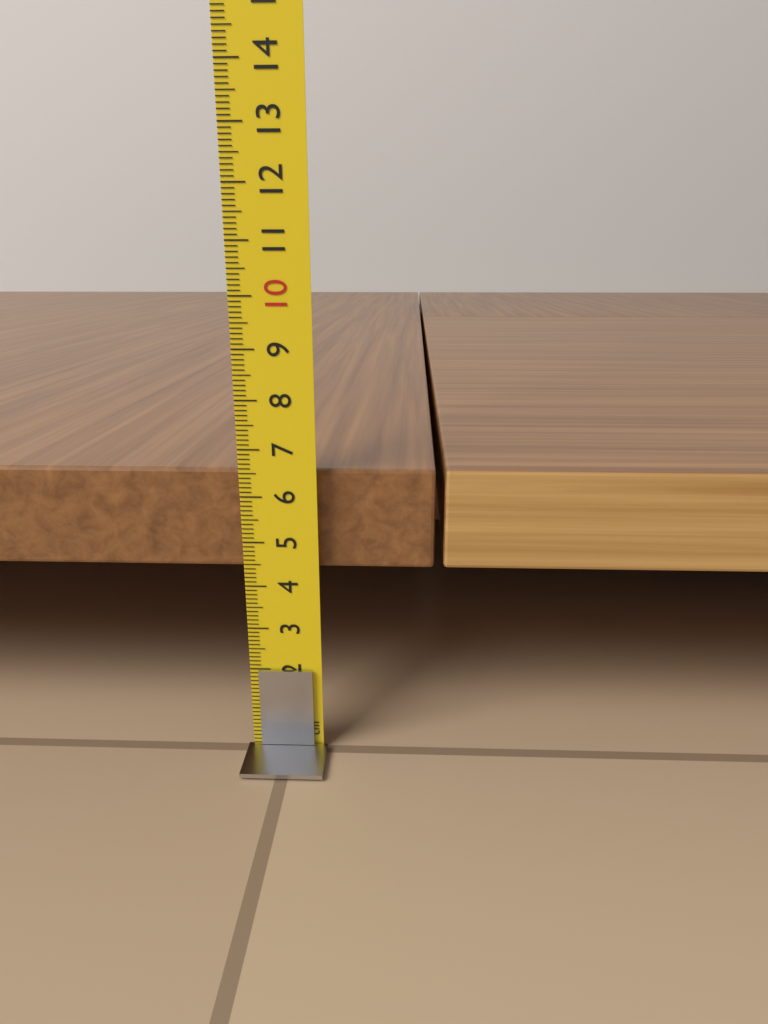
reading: 6.5 cm
